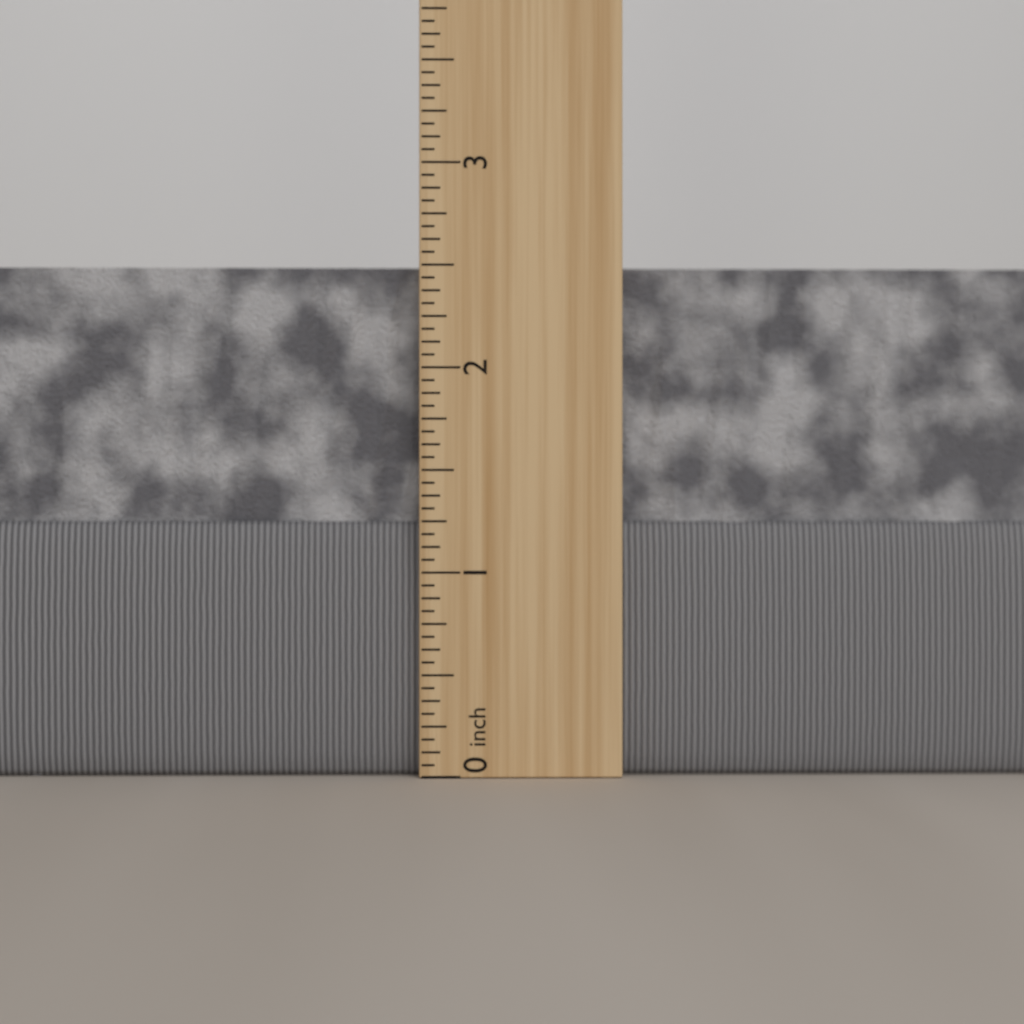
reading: 2.5000 inch
